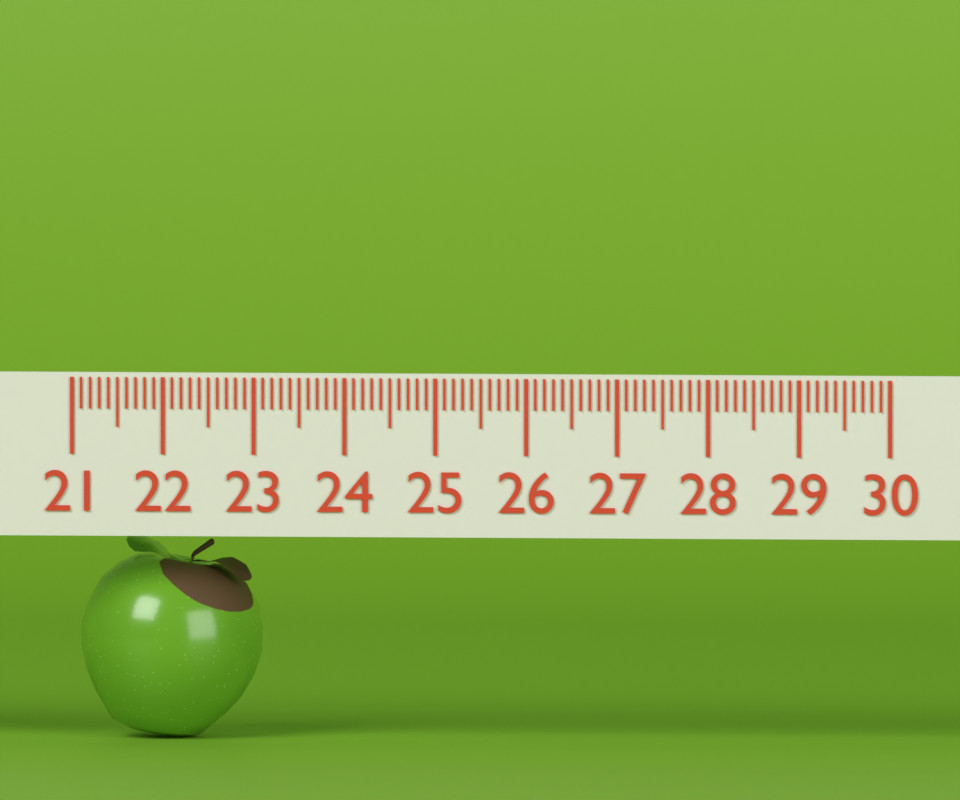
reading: 23.0 (no unit)
